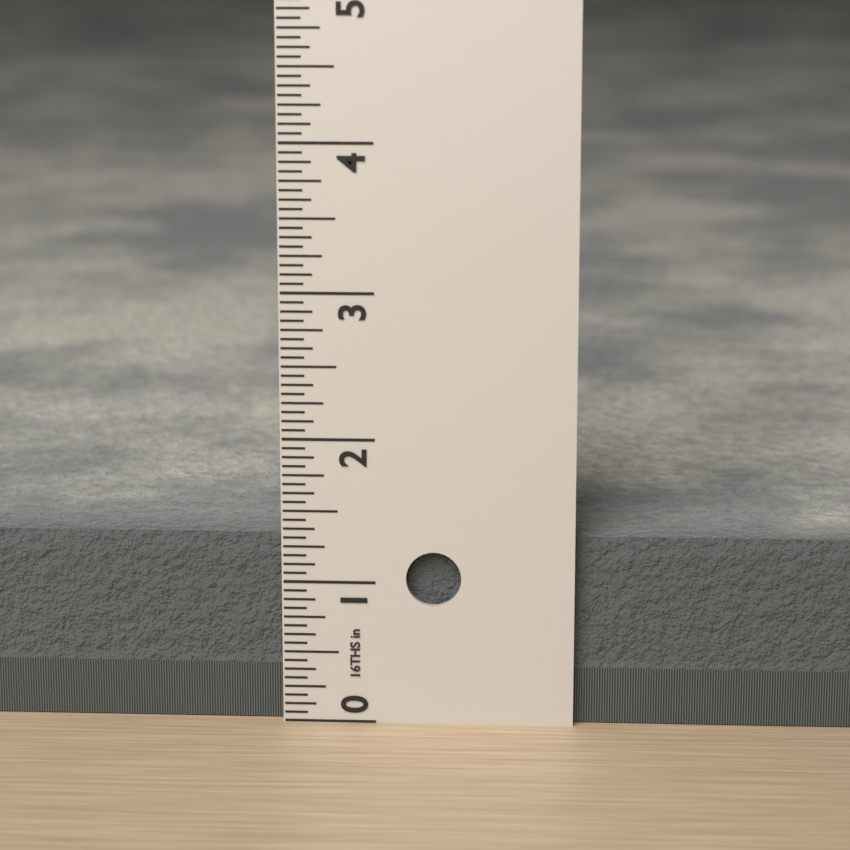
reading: 1.3125 in
